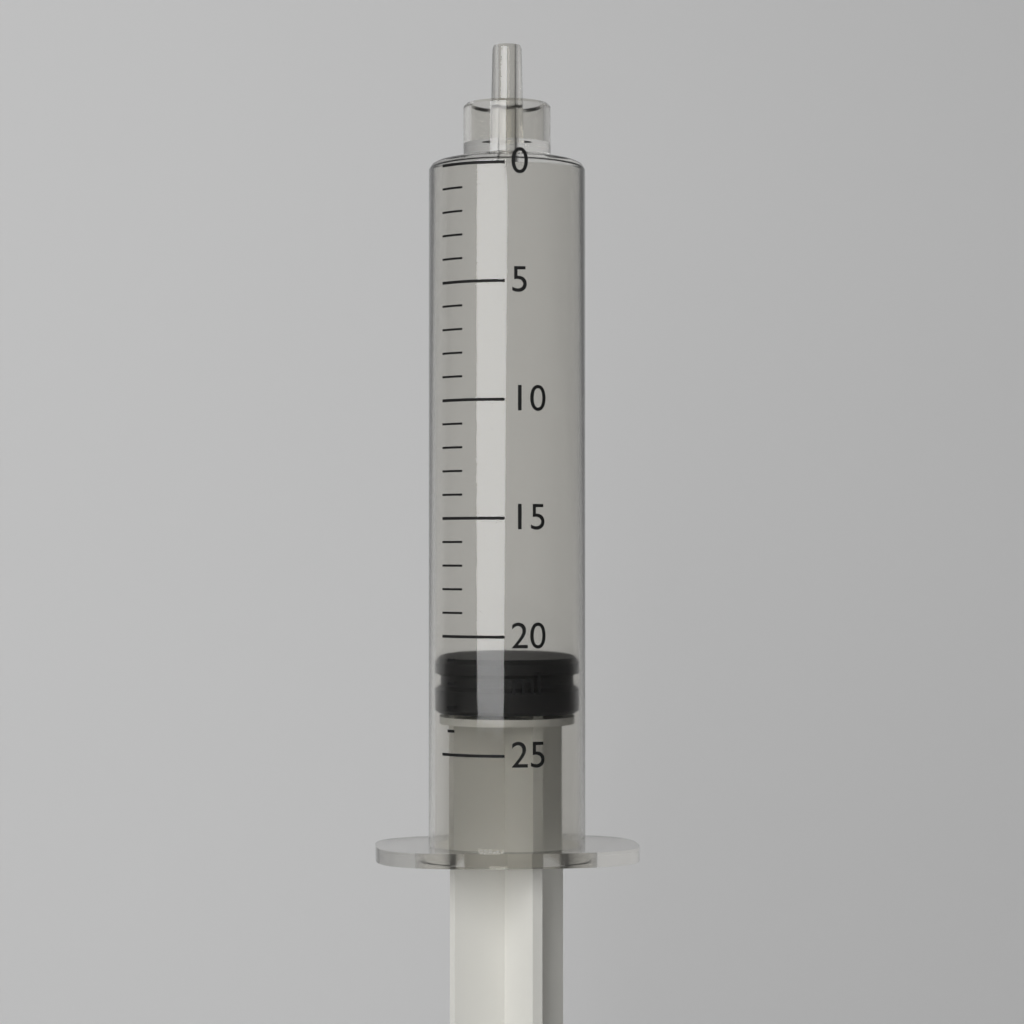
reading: 21 ml
